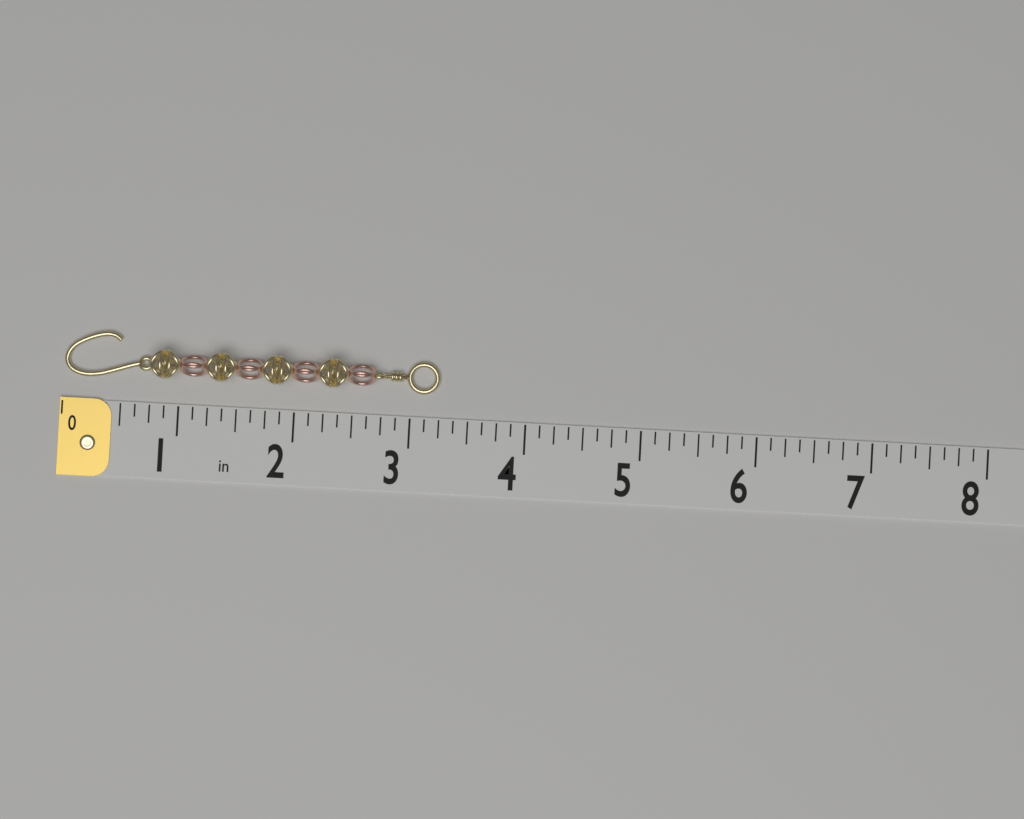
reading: 3.250 in
